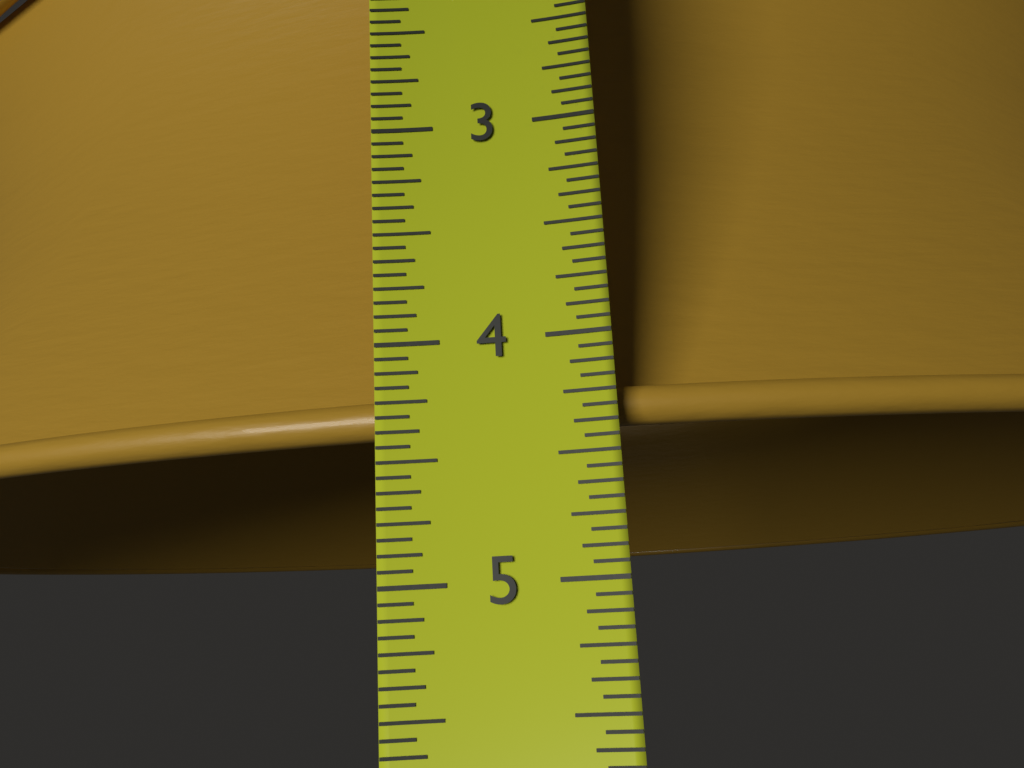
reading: 4.3750 in
